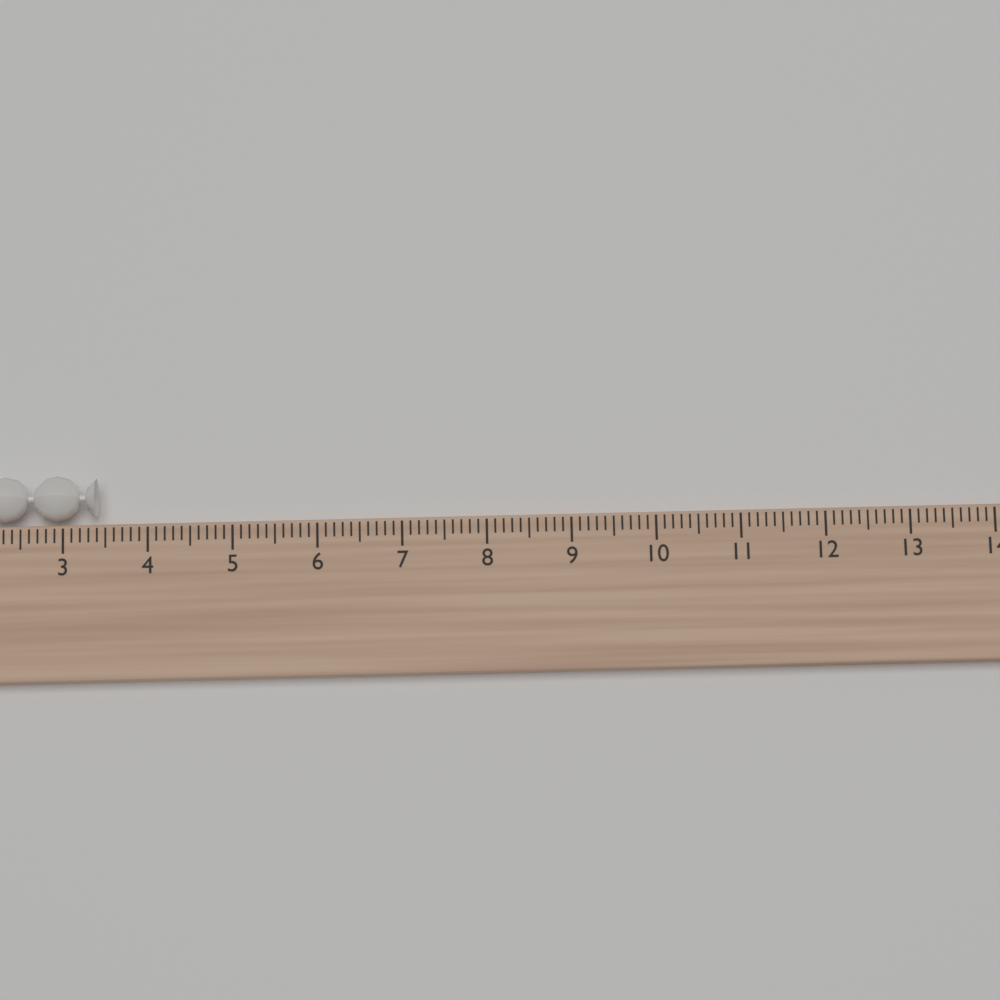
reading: 3.4 (no unit)
